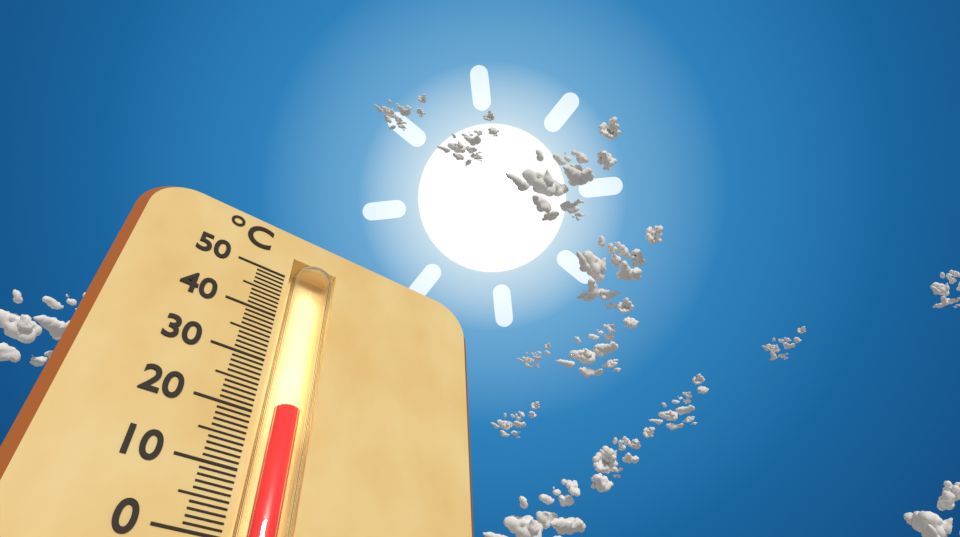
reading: 22 °C
